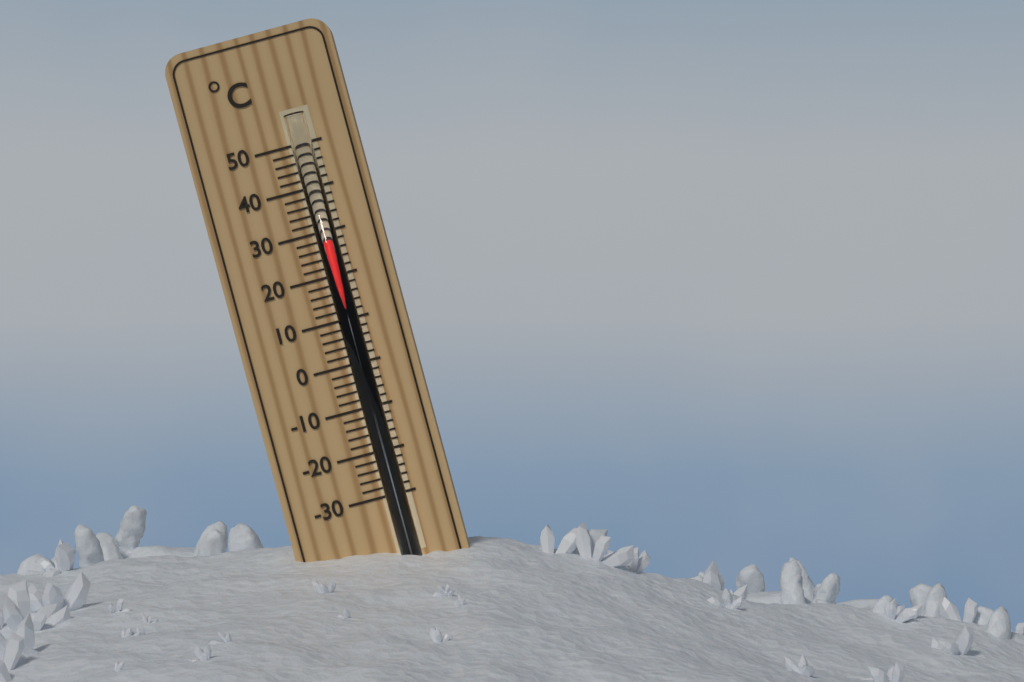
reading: 28 °C
